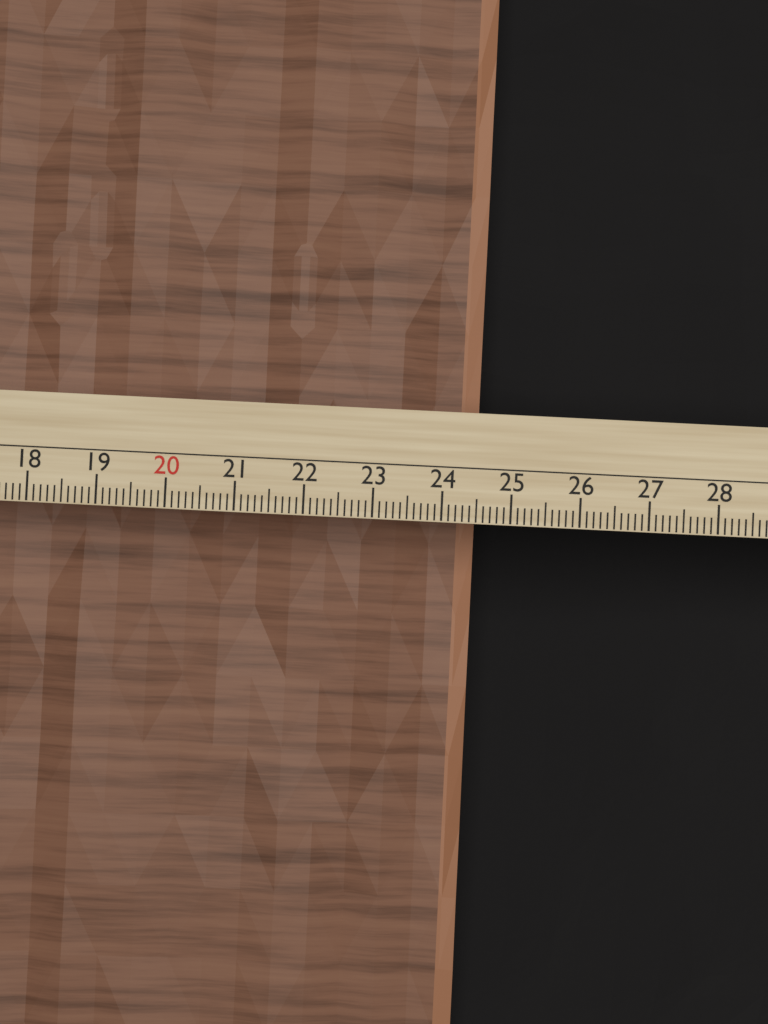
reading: 24.6 cm
